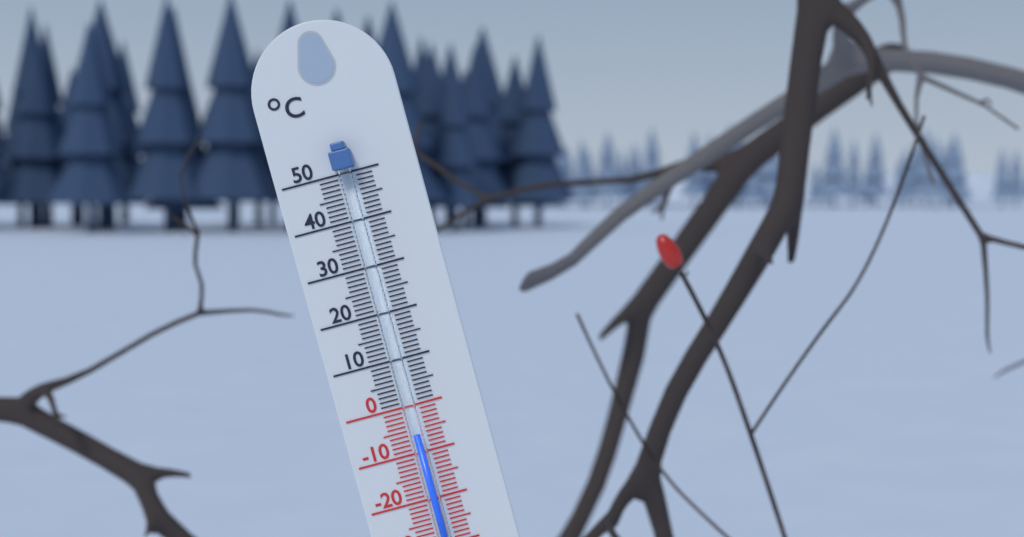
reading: -6 °C
